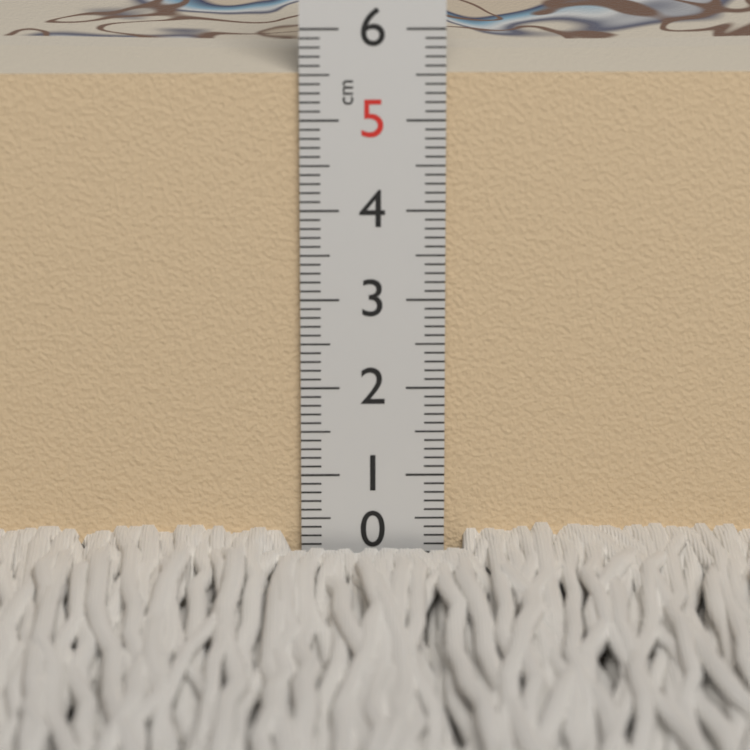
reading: 5.5 cm
